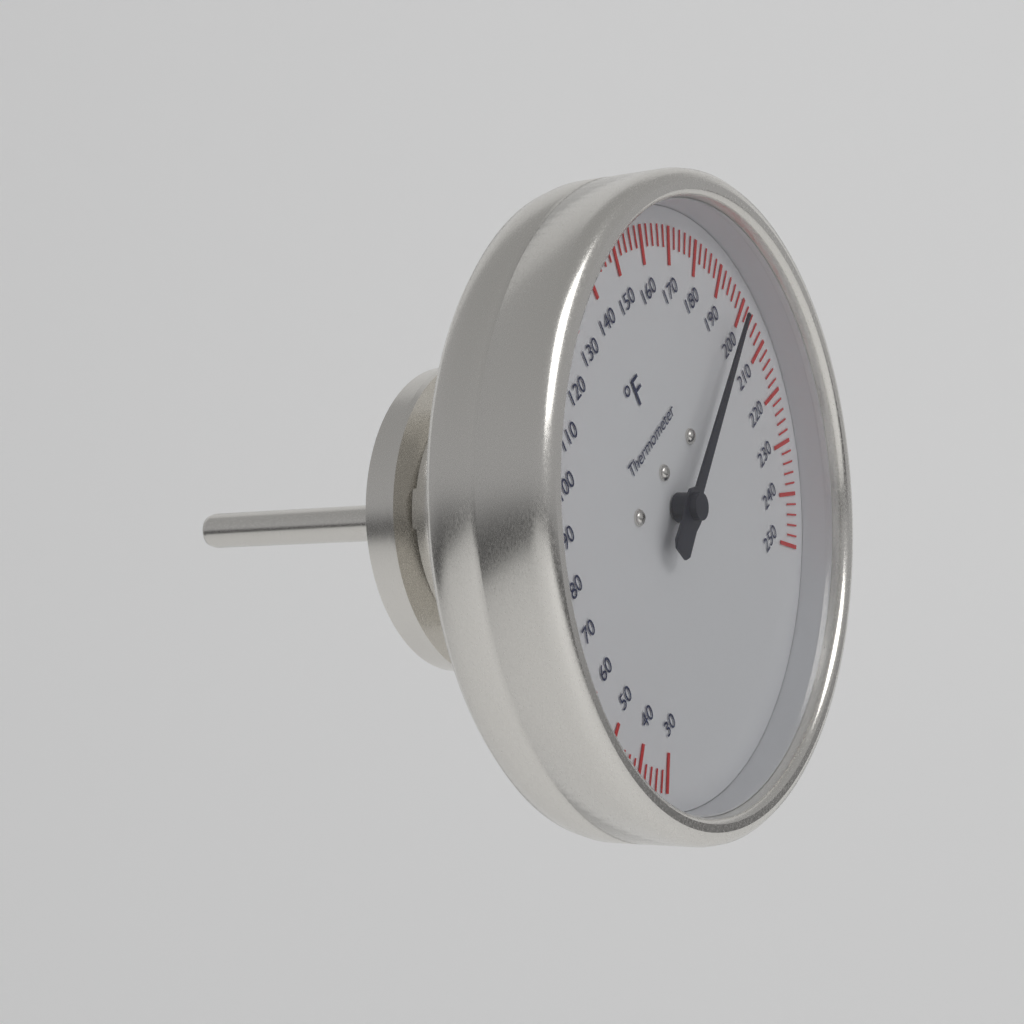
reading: 198 °F
